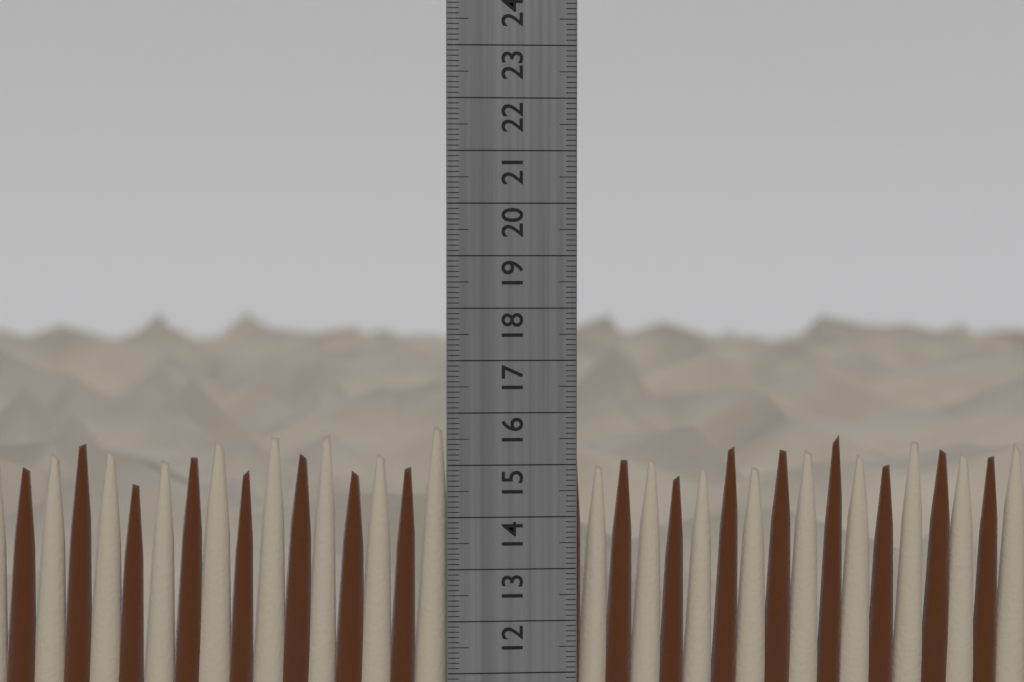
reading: 15.8 cm
